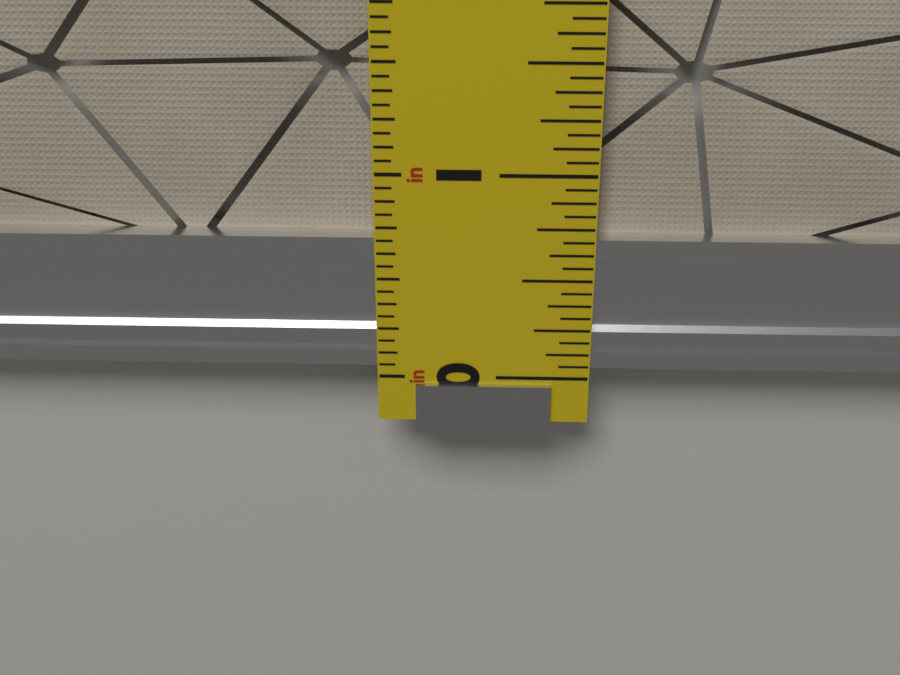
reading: 0.6875 in
